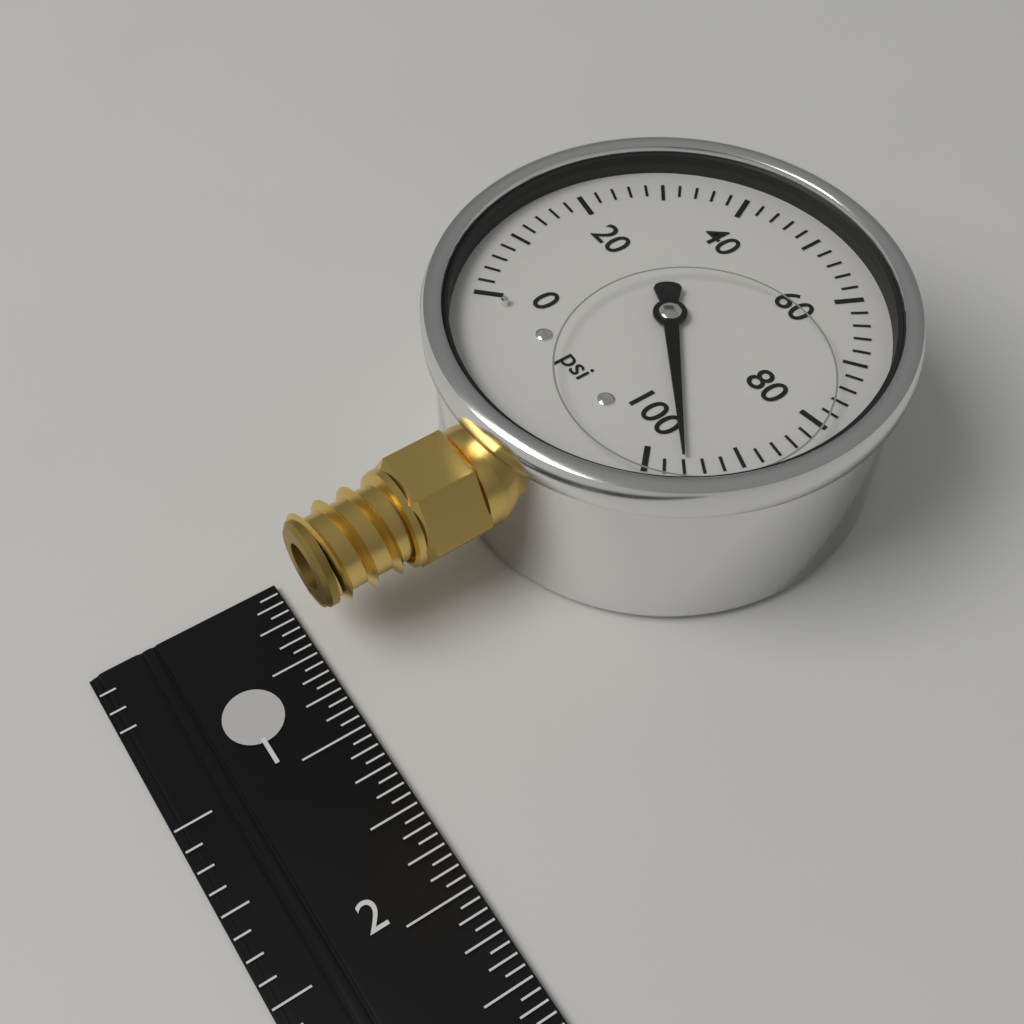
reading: 96 psi
